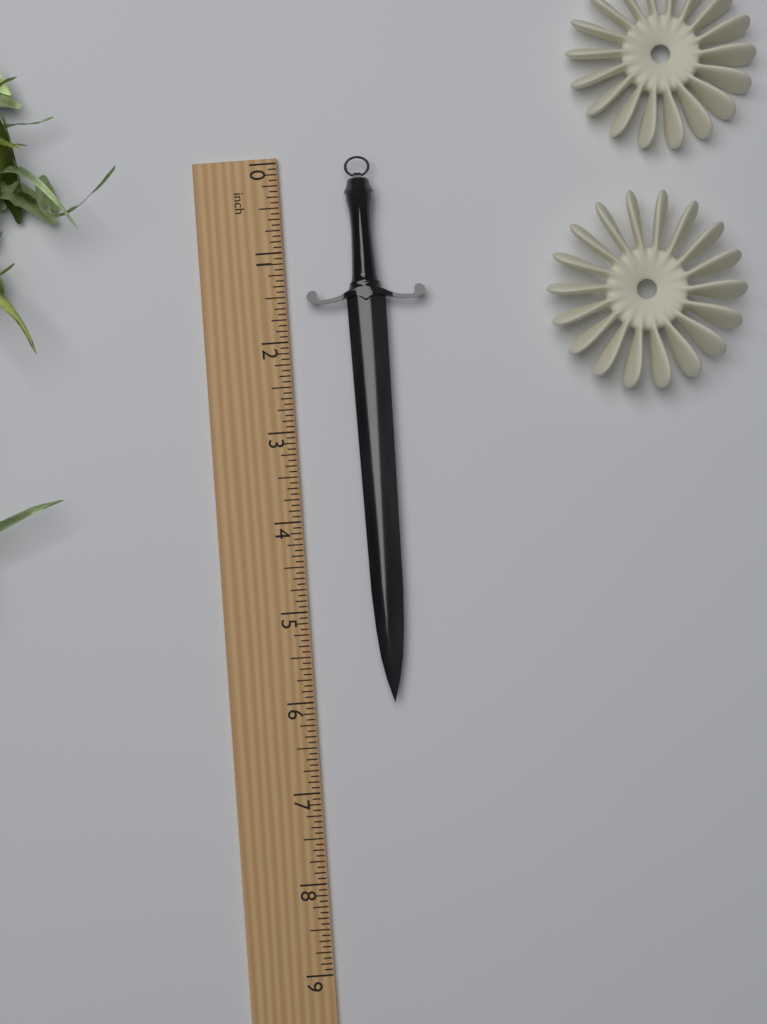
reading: 6.0625 inch
